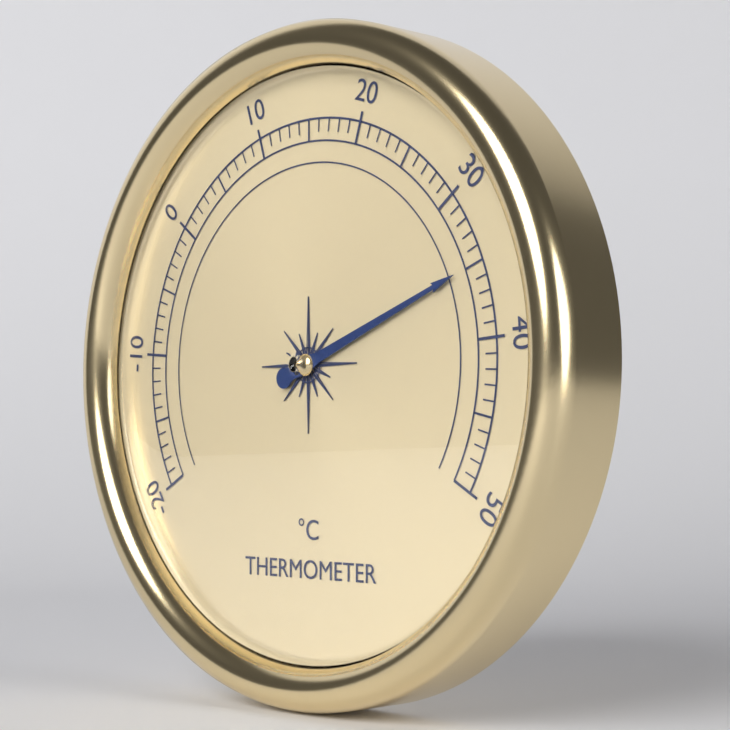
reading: 35 °C
